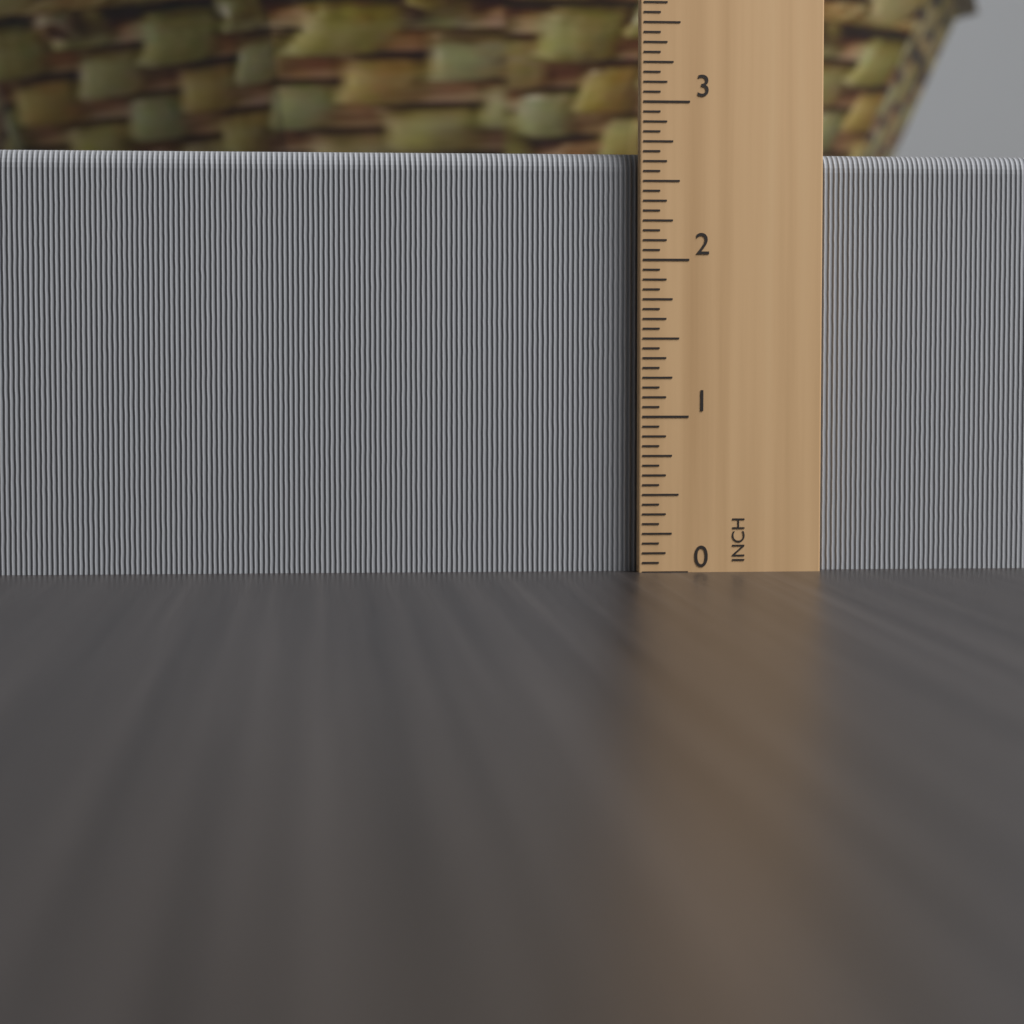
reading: 2.6875 in
